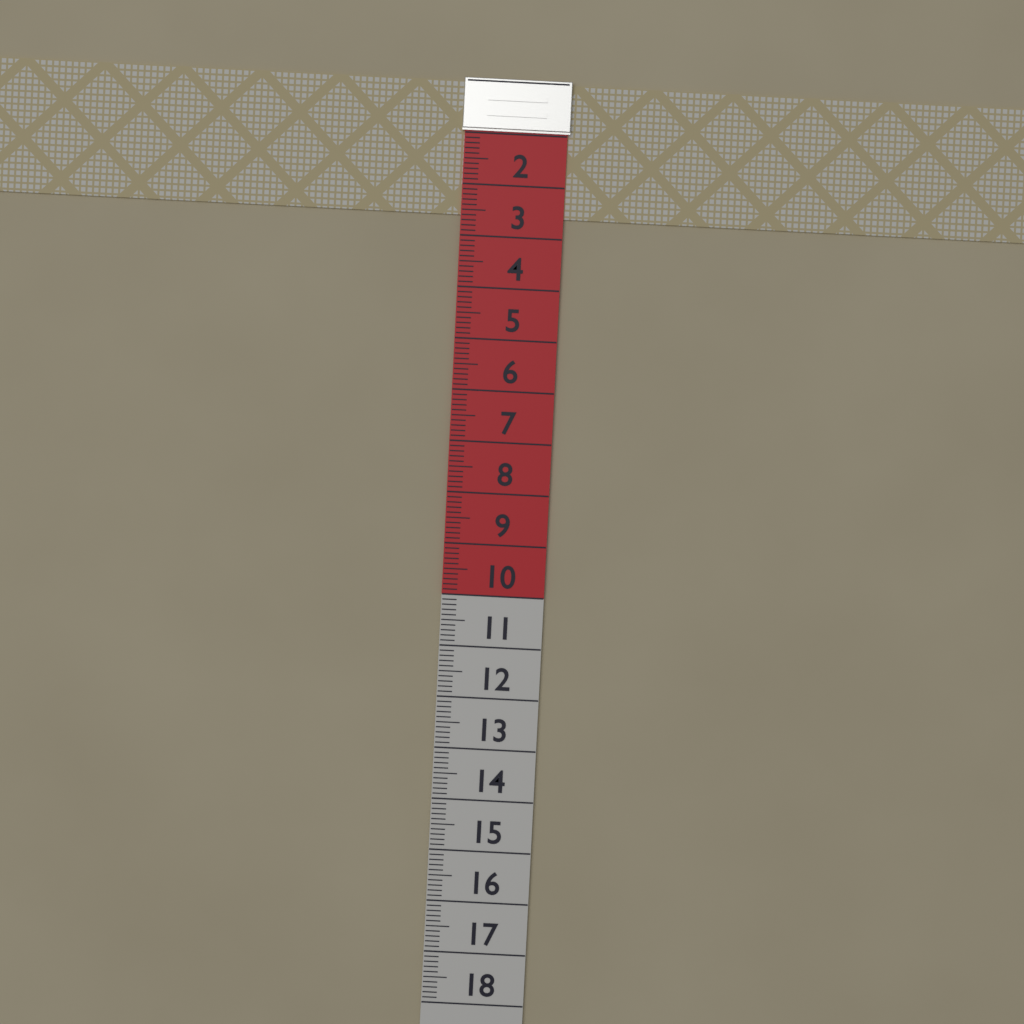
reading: 2.6 (no unit)
